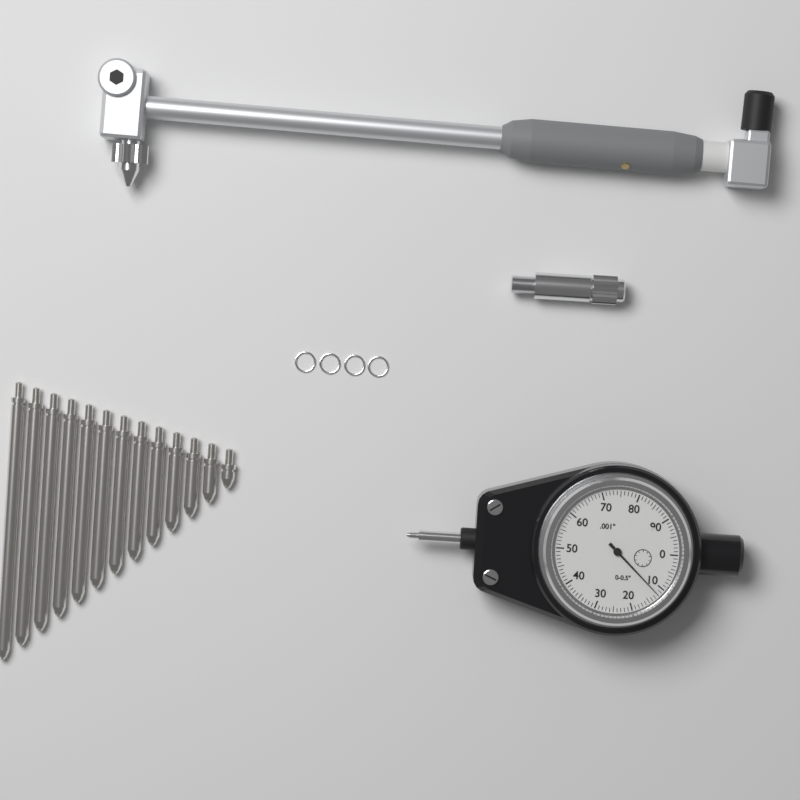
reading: 0.012 in
